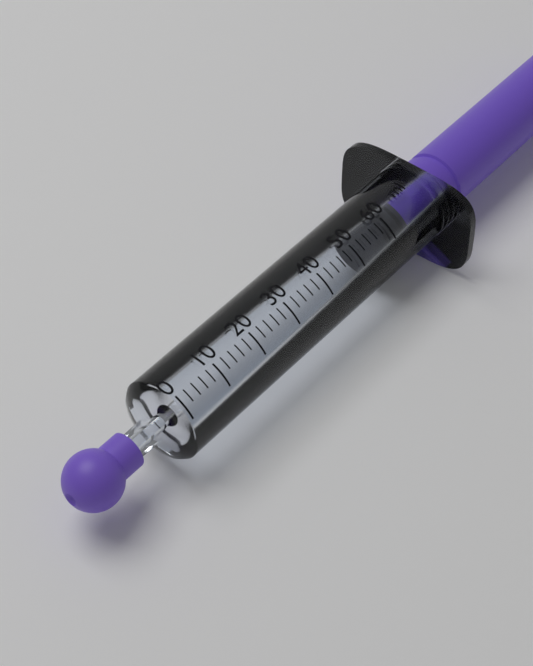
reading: 58 ml
